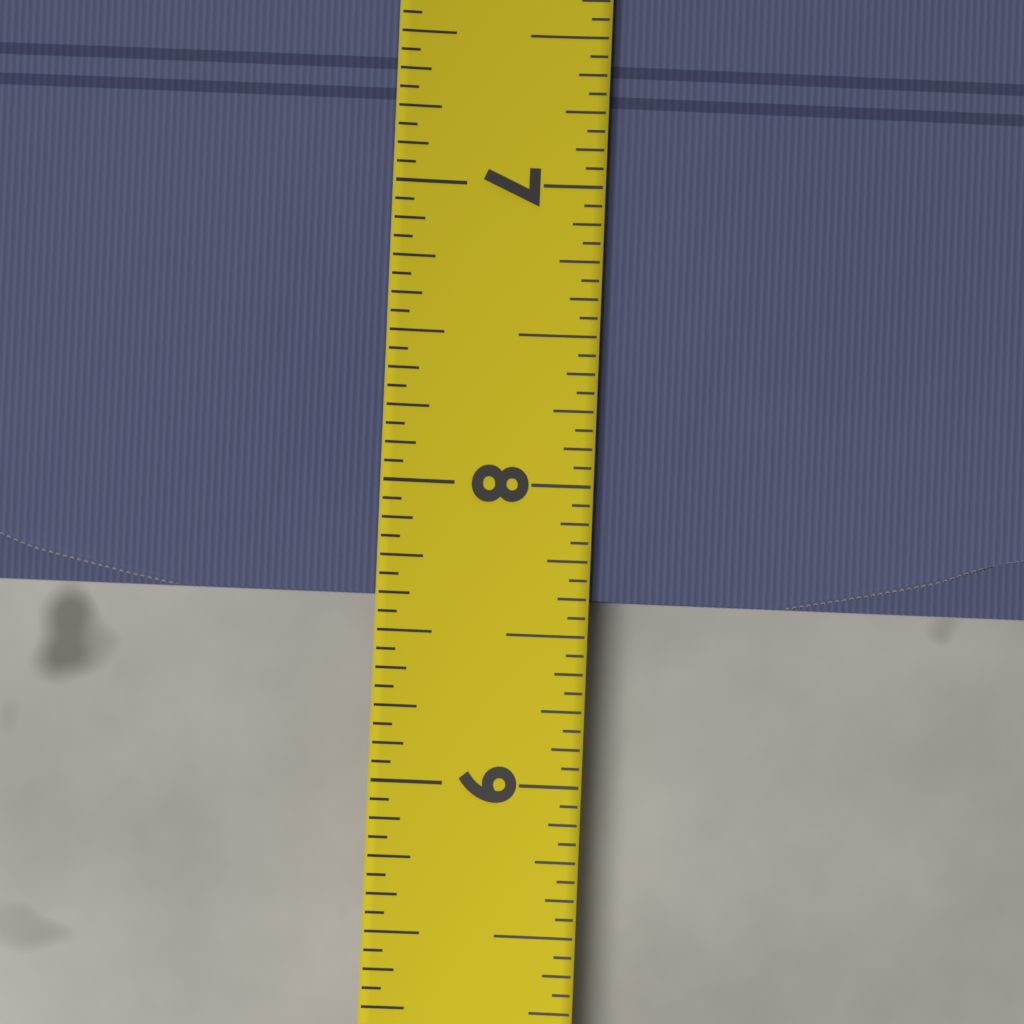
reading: 8.3750 (no unit)
